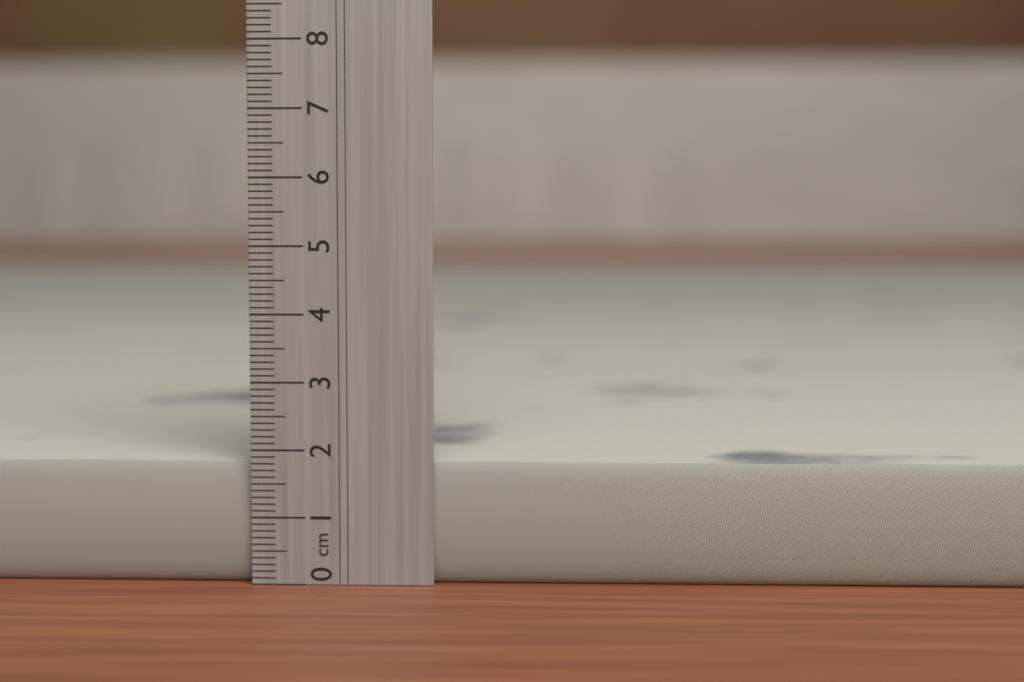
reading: 1.8 cm
